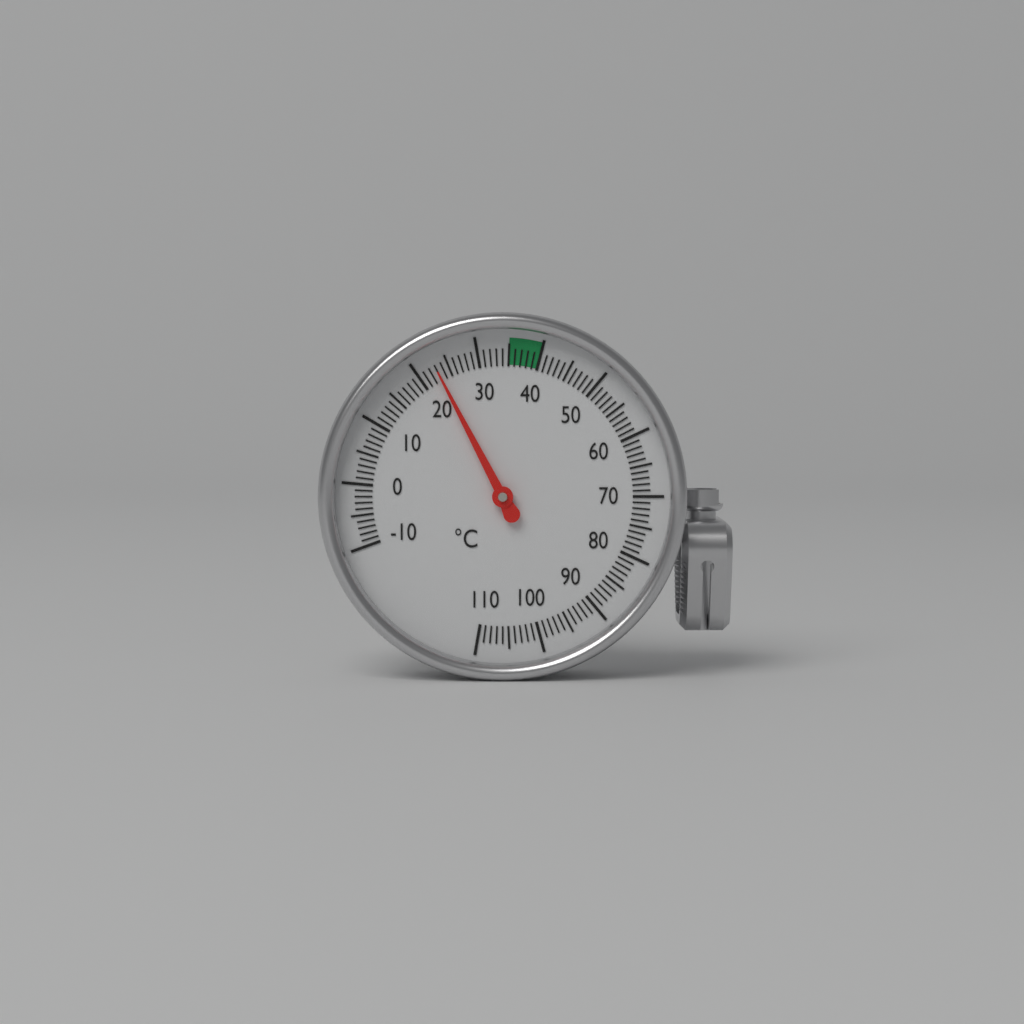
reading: 23 °C
